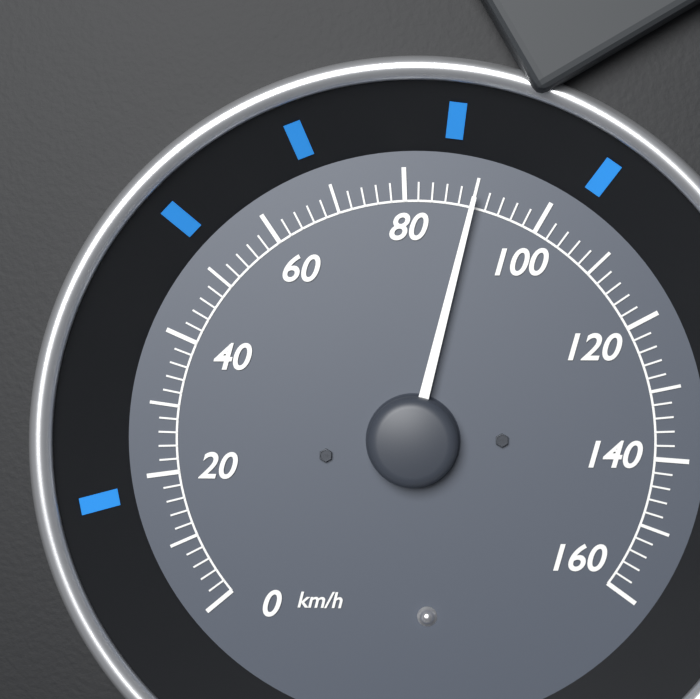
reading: 90 km/h
